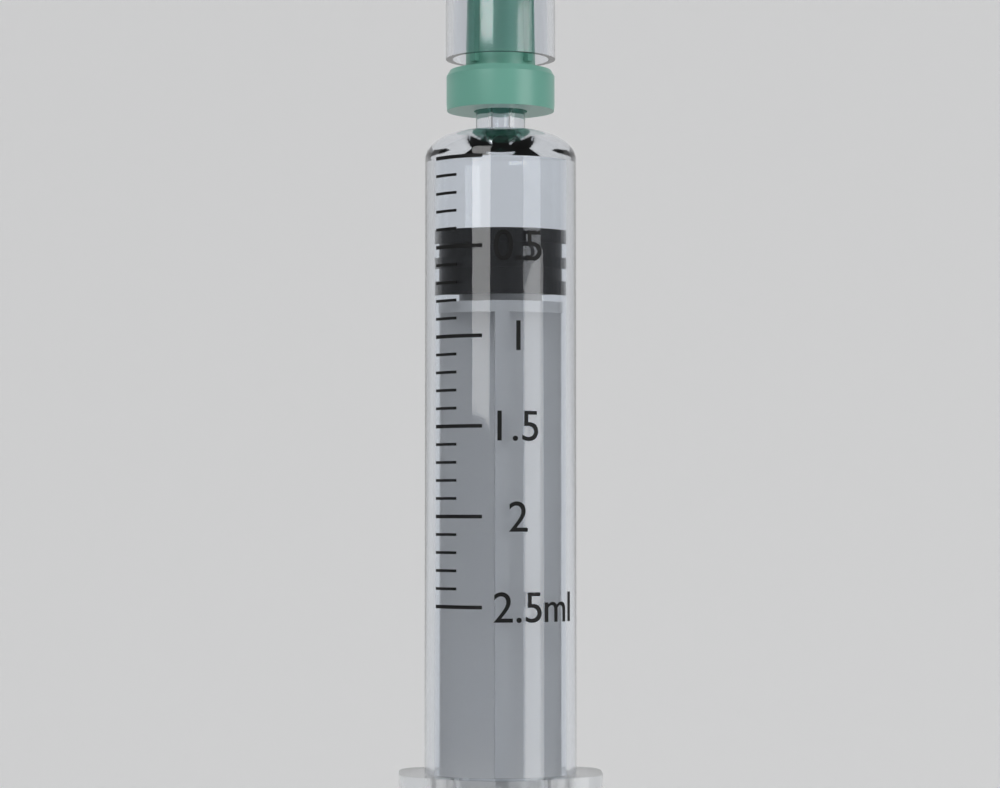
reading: 0.4 ml
